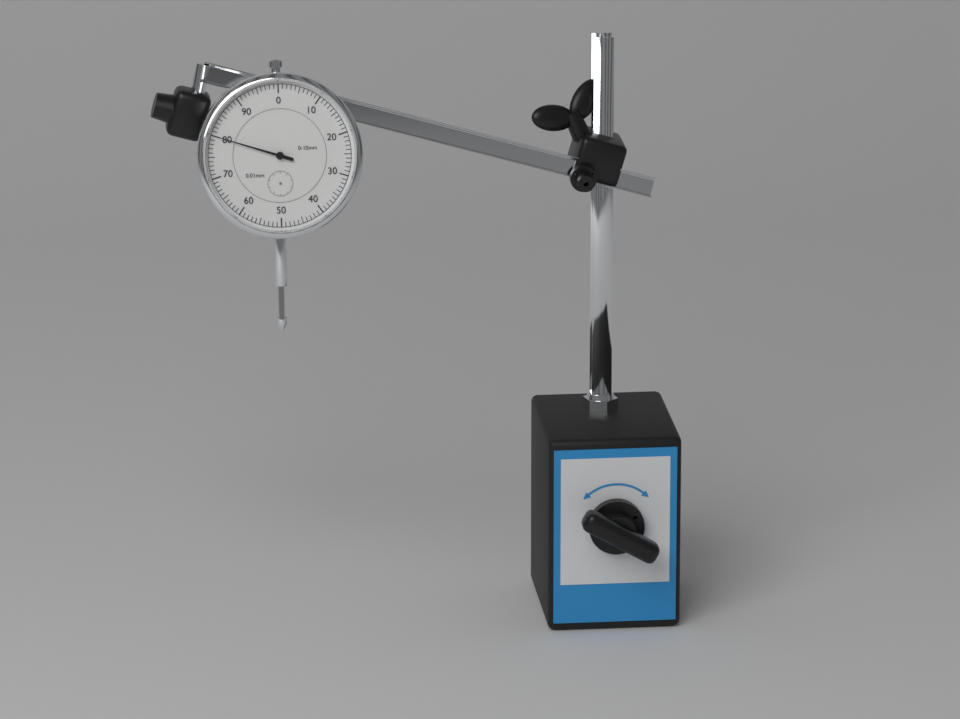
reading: 80 0.01mm
